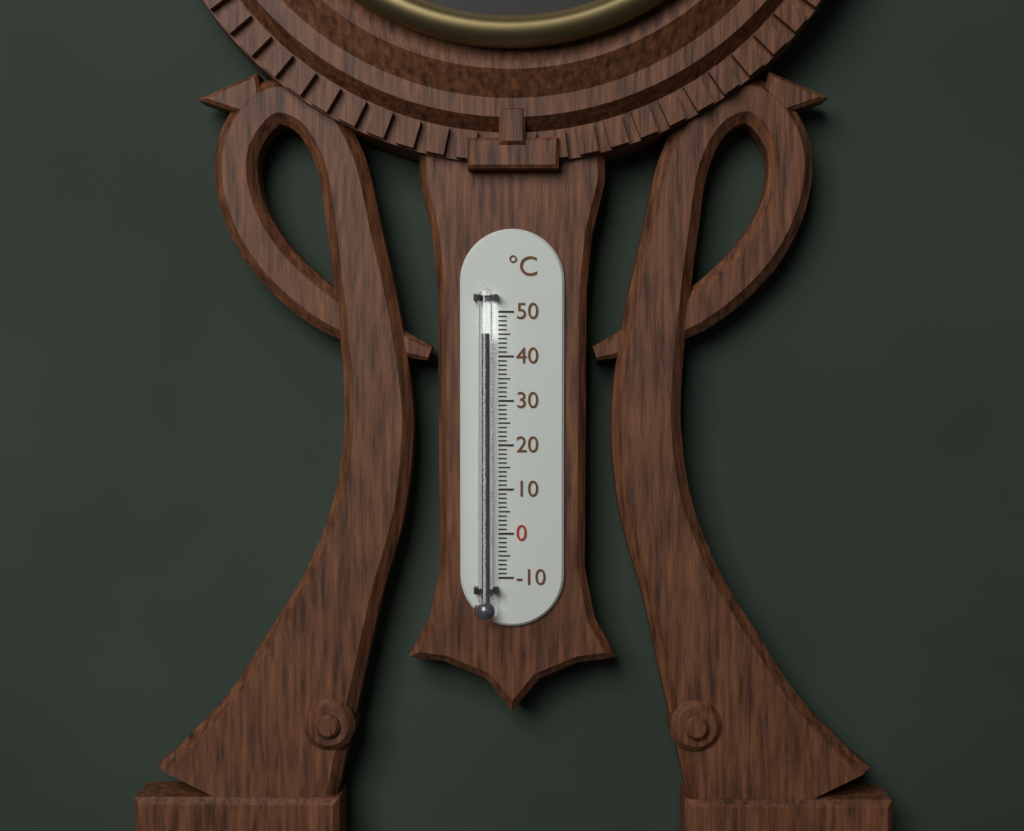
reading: 45 °C
